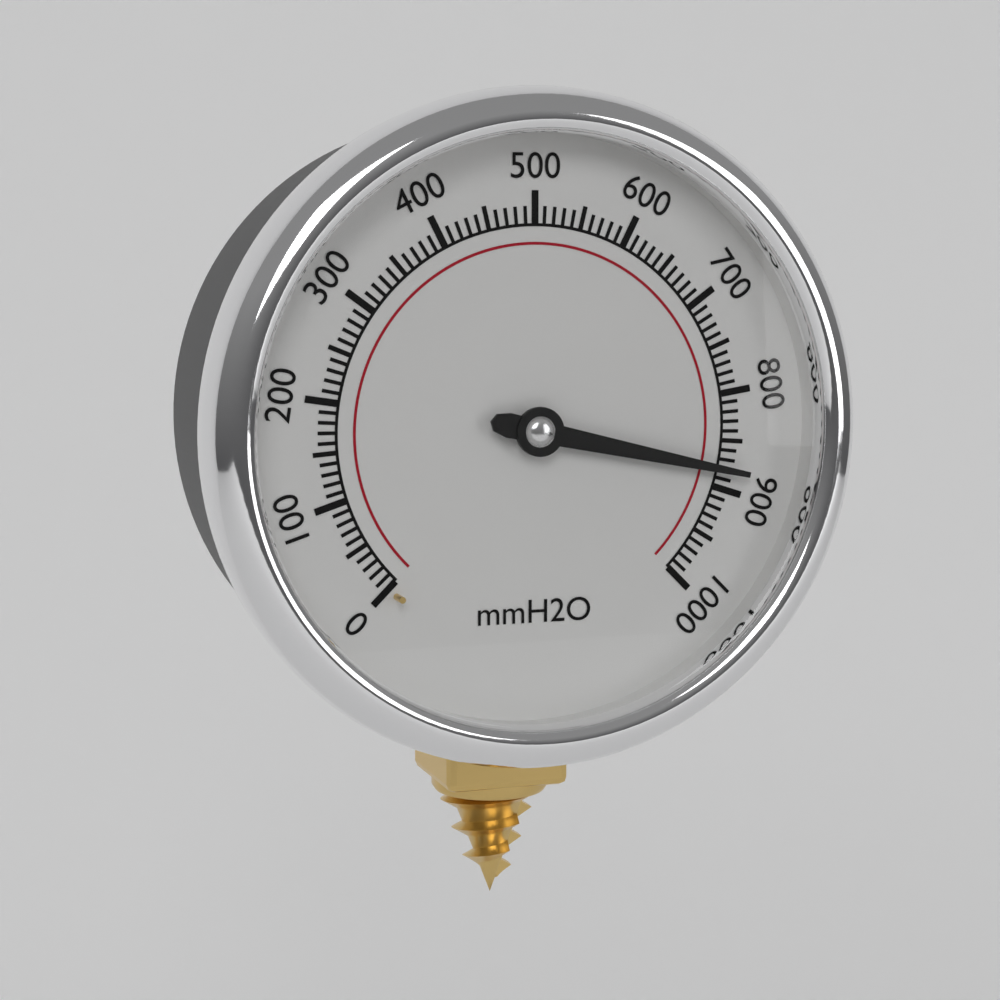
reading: 880 mmH2O
